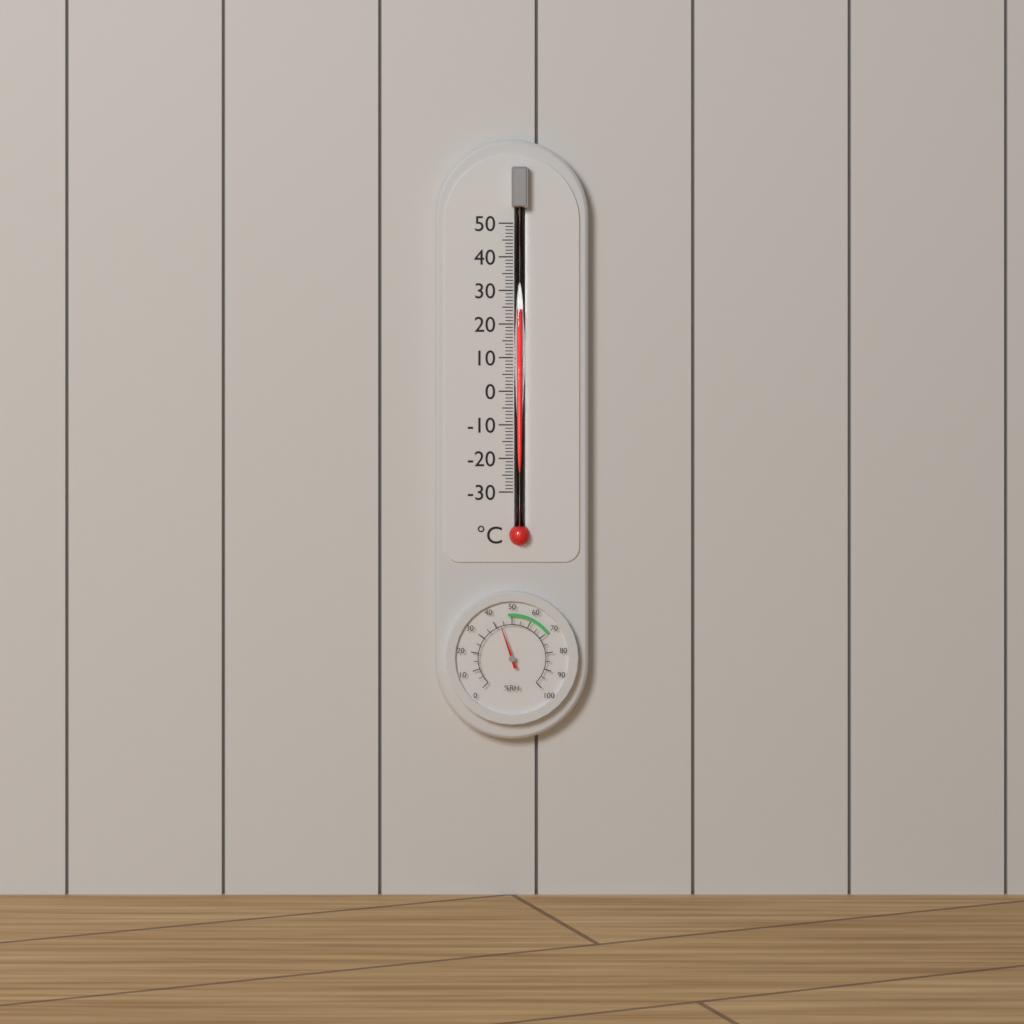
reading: 24 °C
